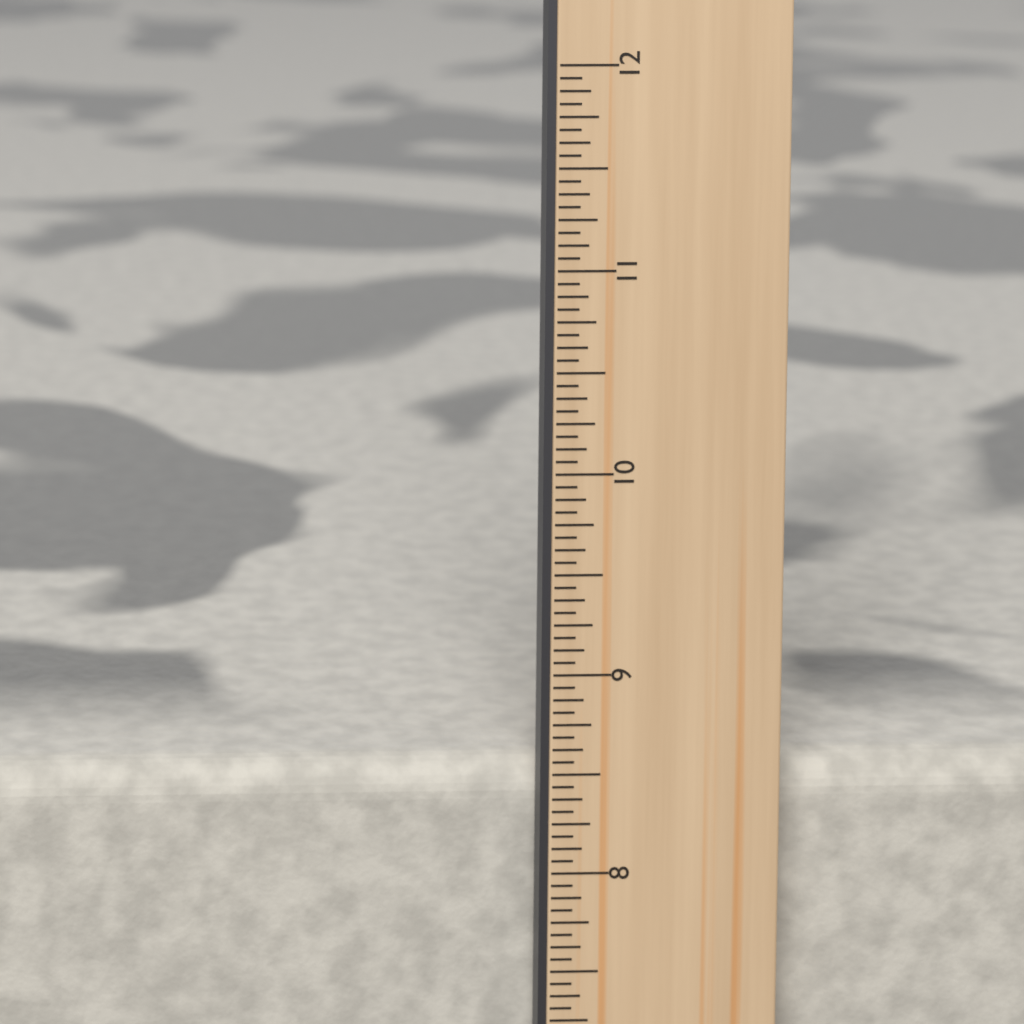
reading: 8.5000 in
